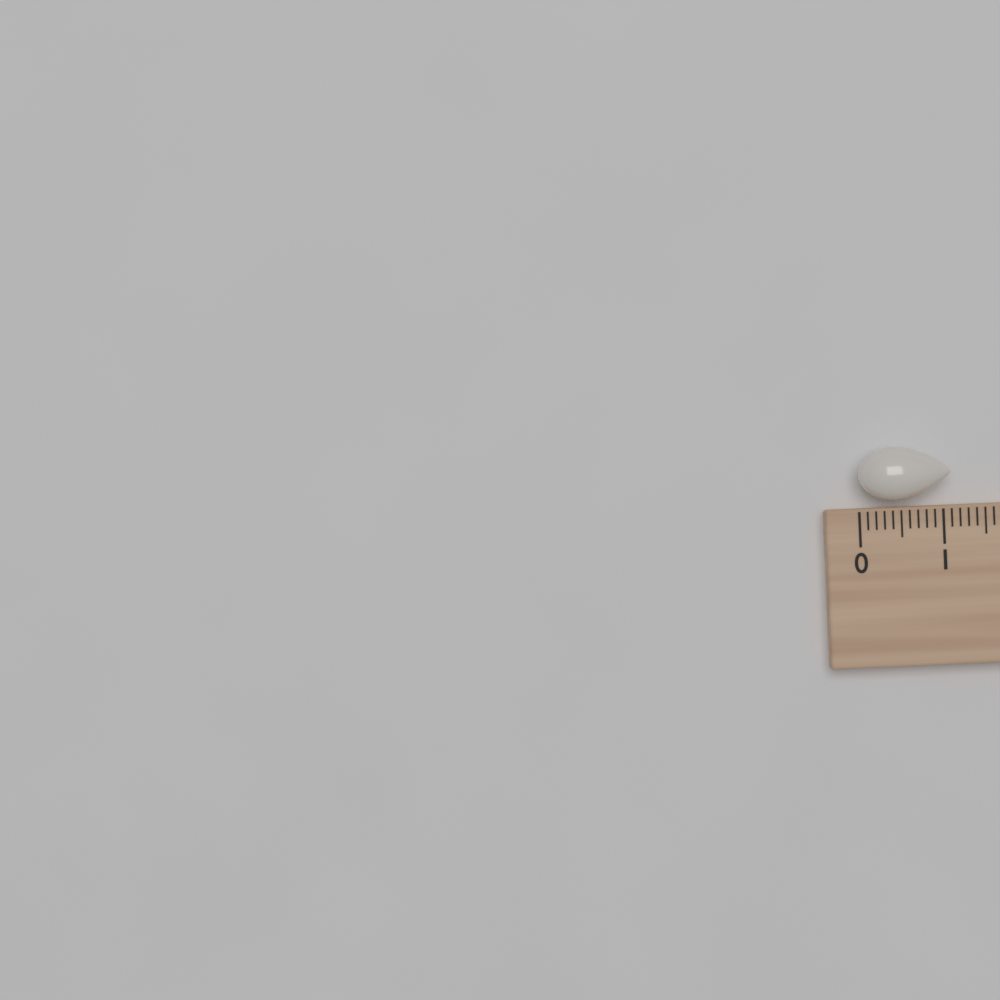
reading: 1.1 cm
